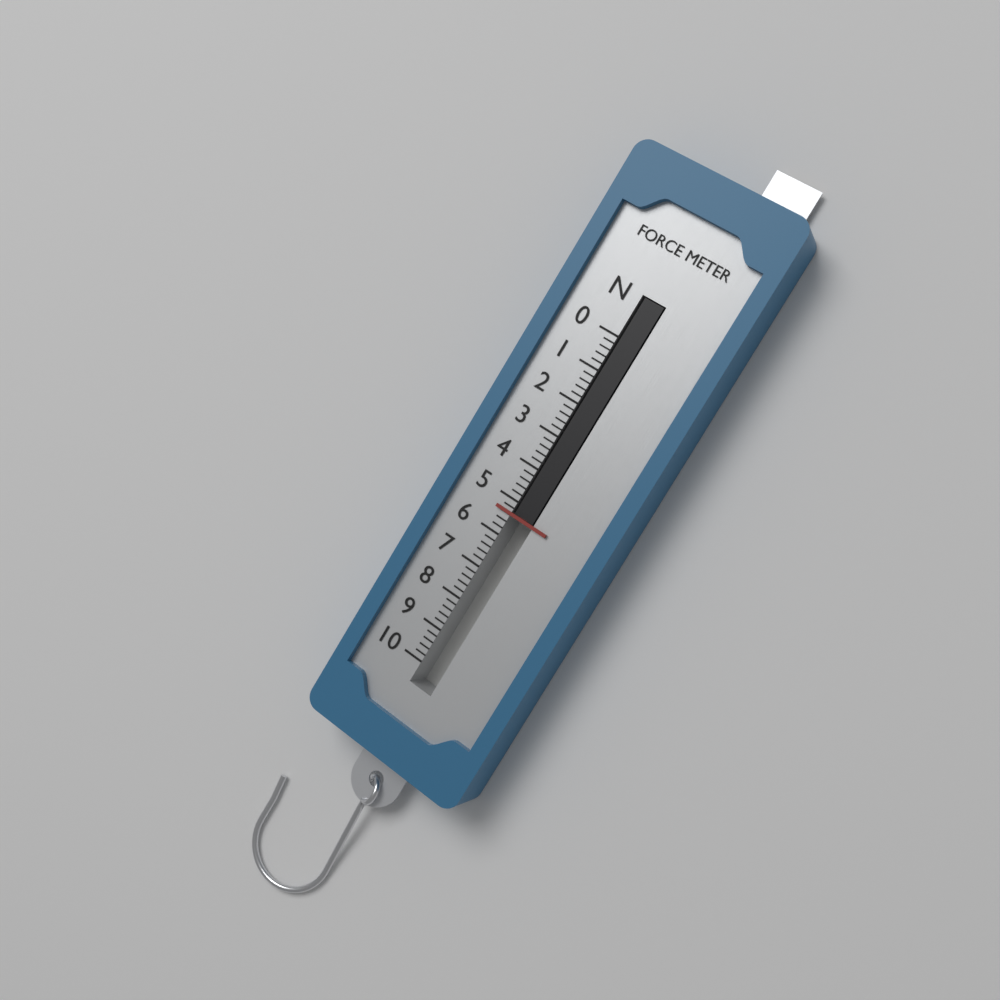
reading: 5.4 N
